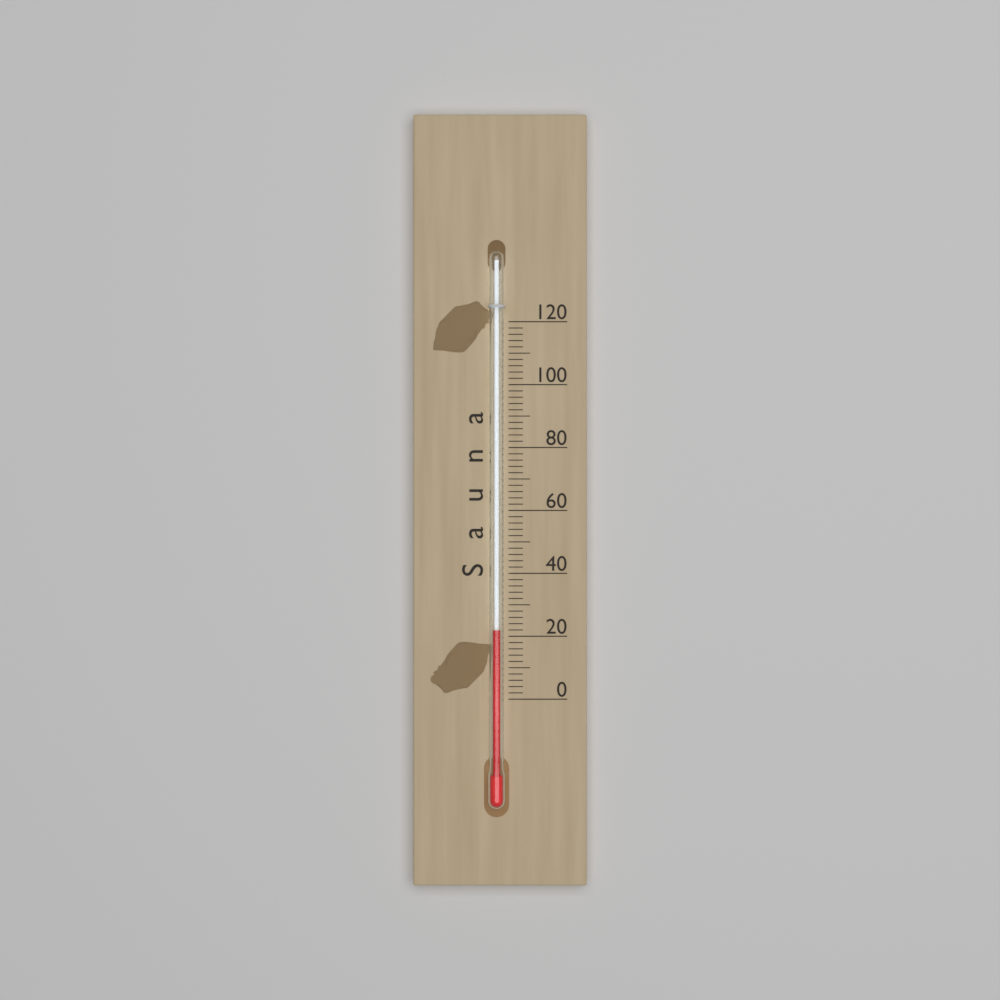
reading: 22 (no unit)
